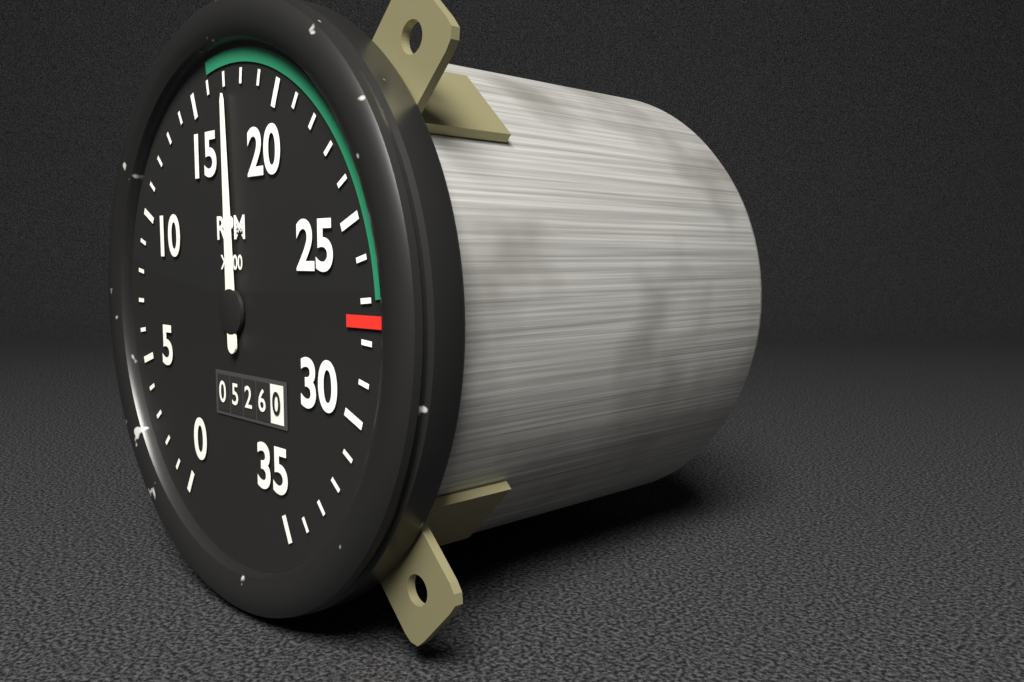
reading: 1700 RPM
